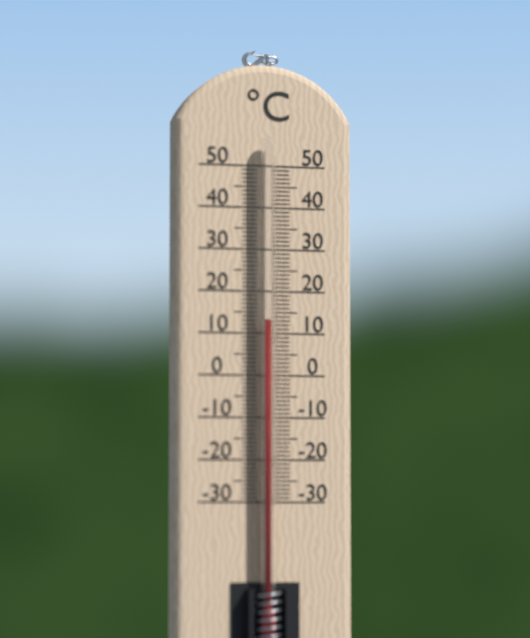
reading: 13 °C
